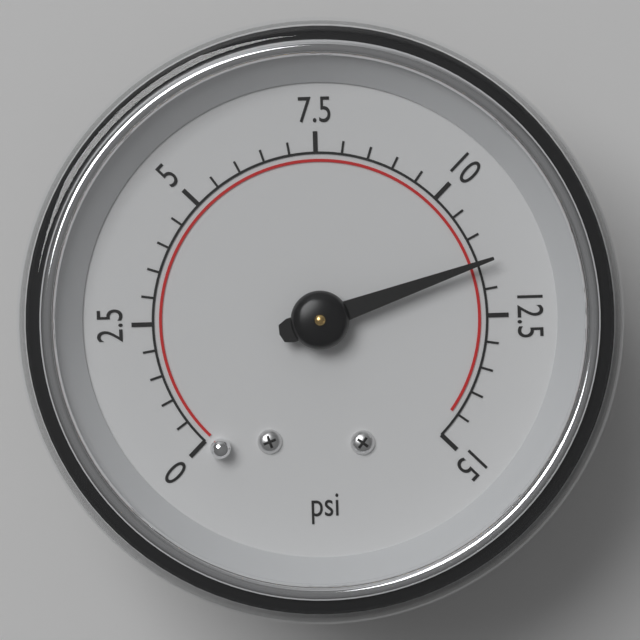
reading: 11.5 psi
